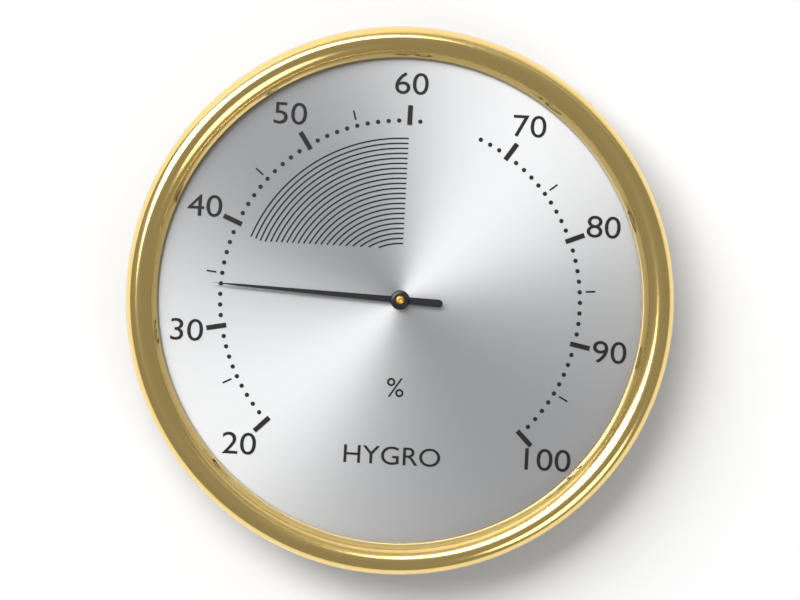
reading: 34 %
